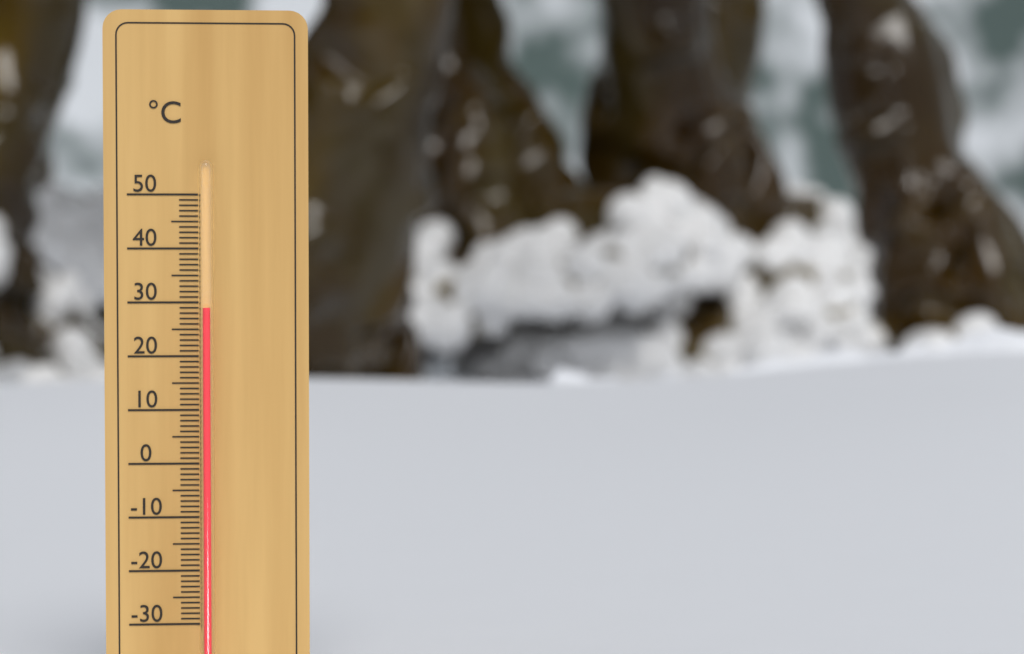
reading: 29 °C
